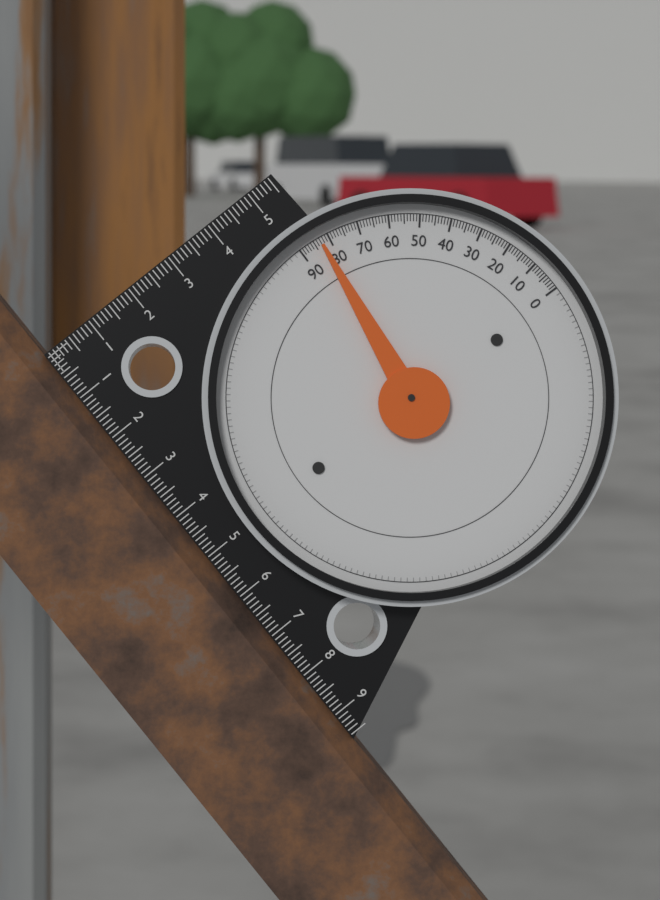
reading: 83 (no unit)
